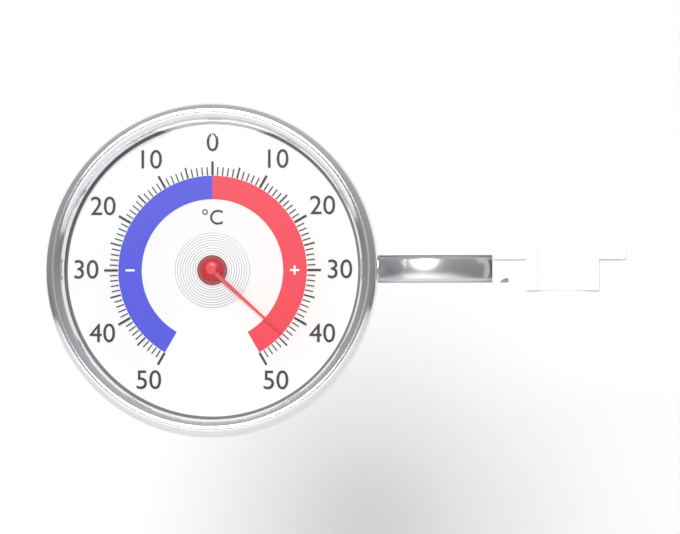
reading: 44 °C
